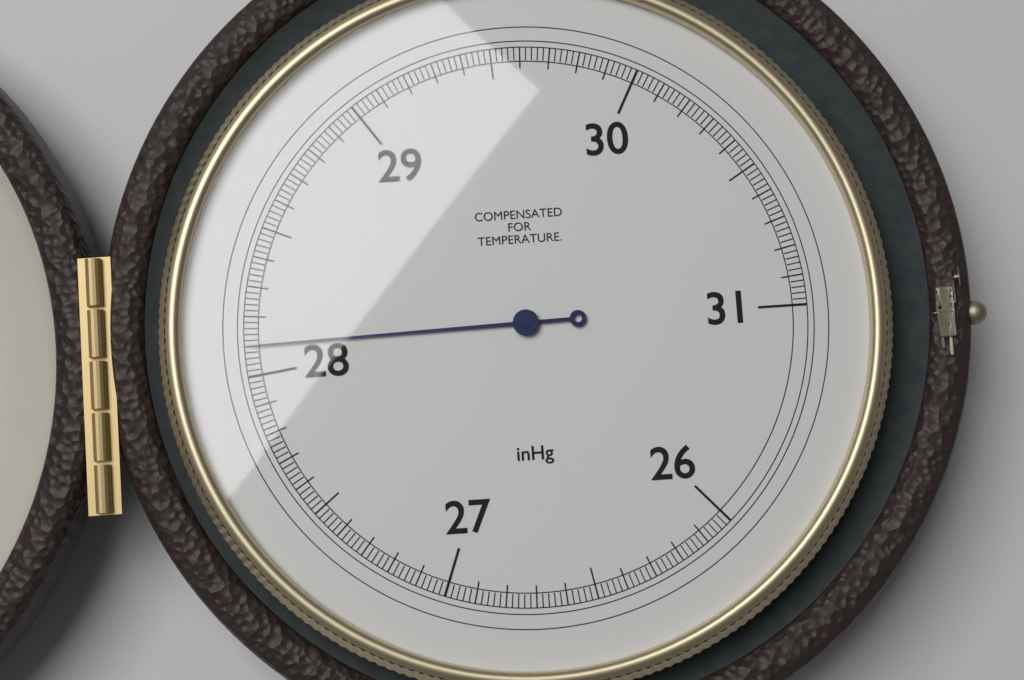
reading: 28.10 inHg
